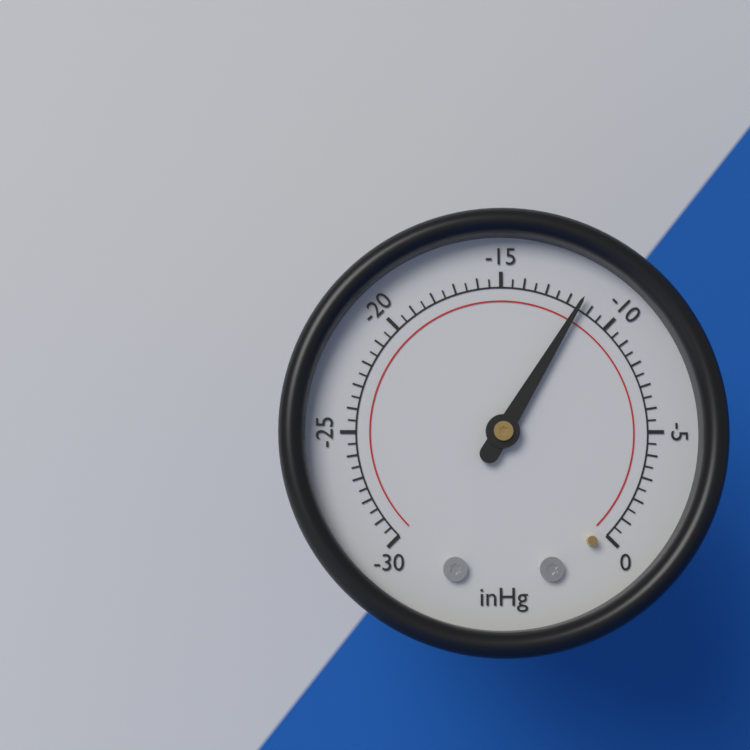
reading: -11.5 inHg
